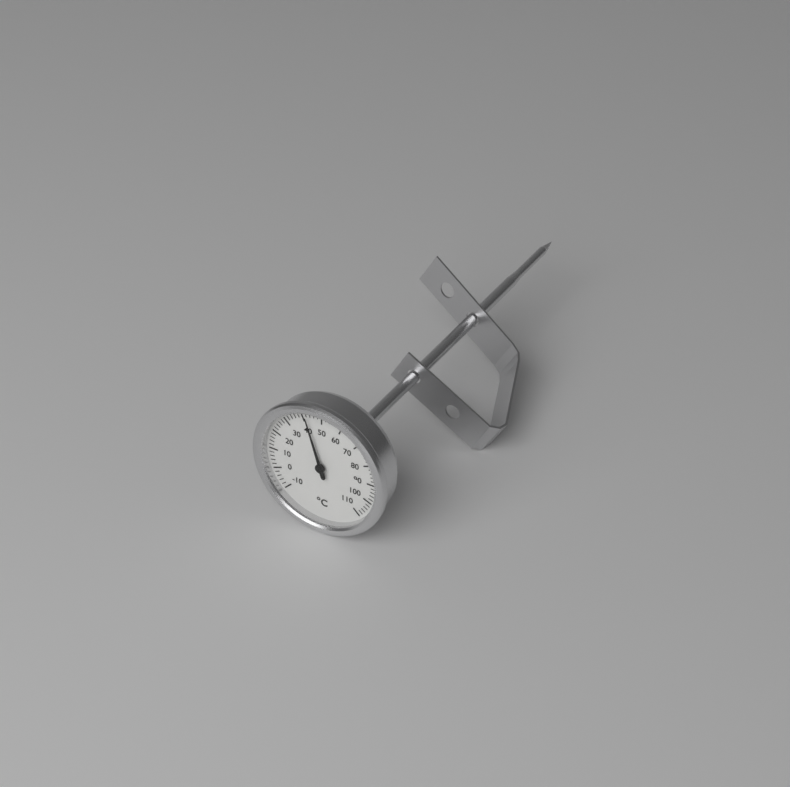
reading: 42 °C
